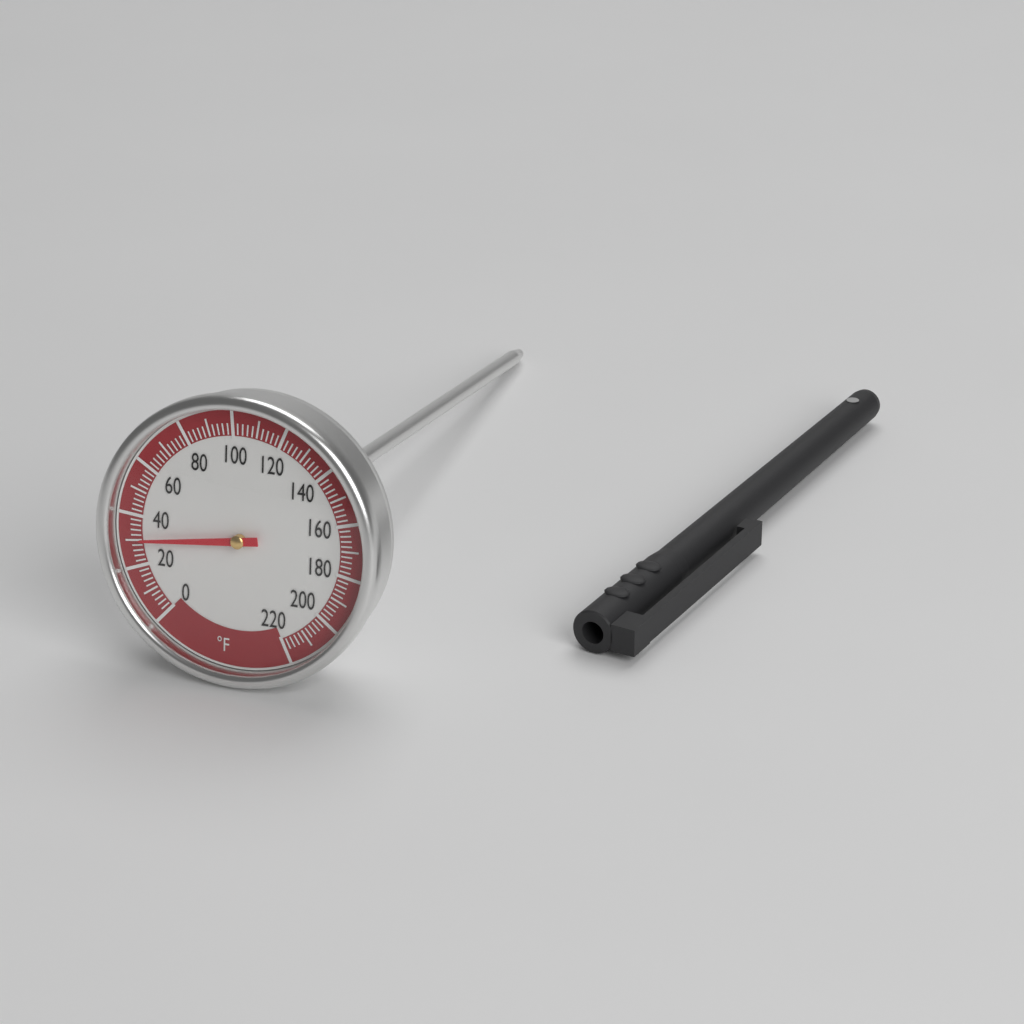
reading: 30 °F
